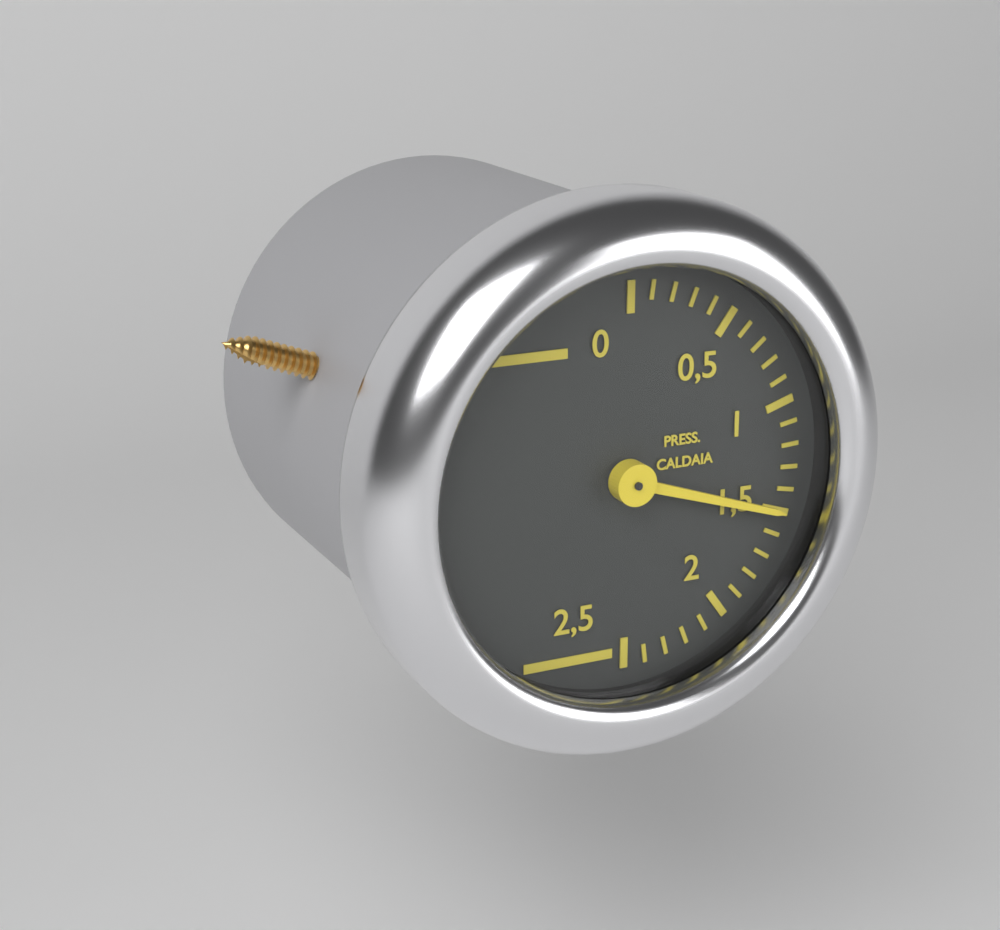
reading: 1.5 (no unit)
